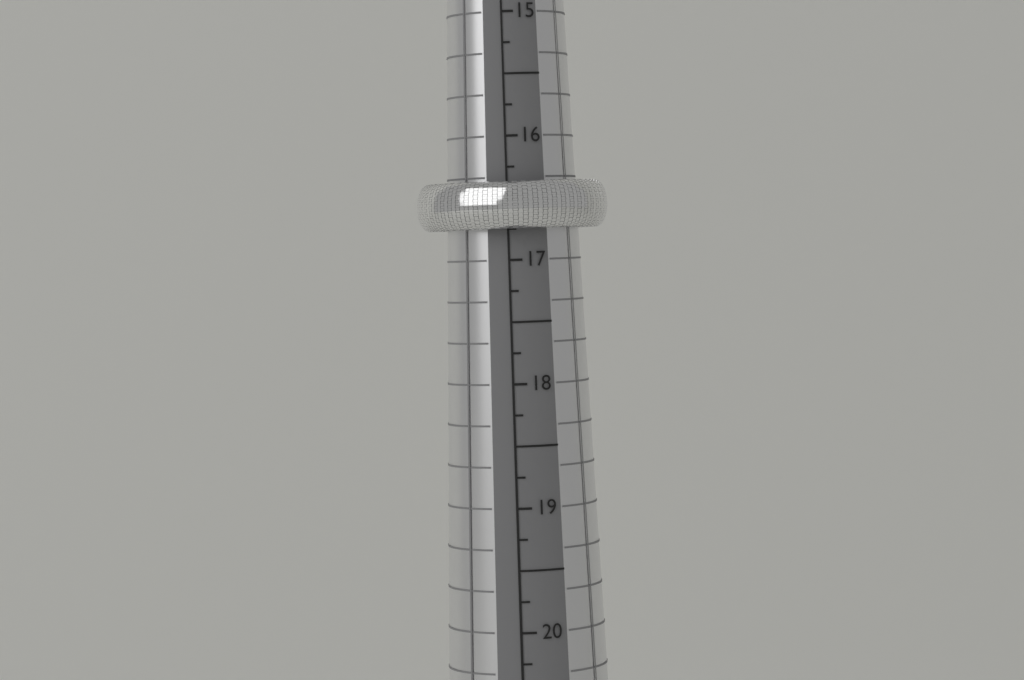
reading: 16.75 mm
